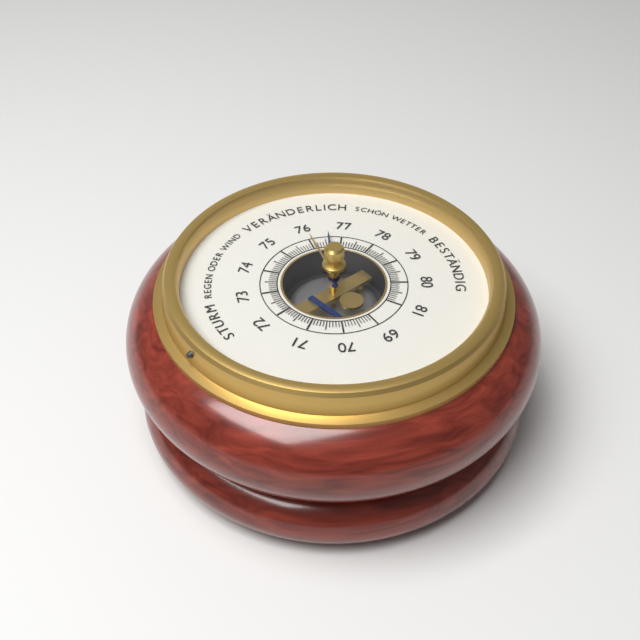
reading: 76.6 (no unit)
